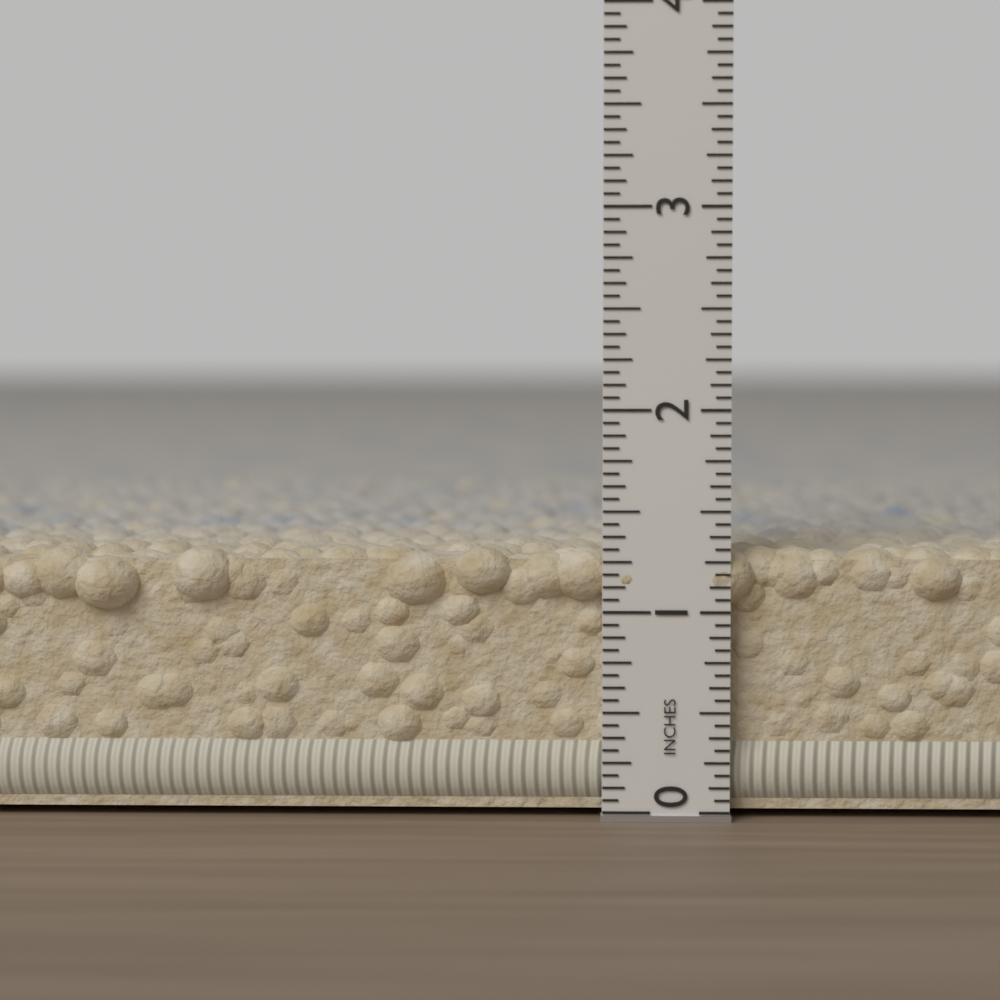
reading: 1.3125 in
